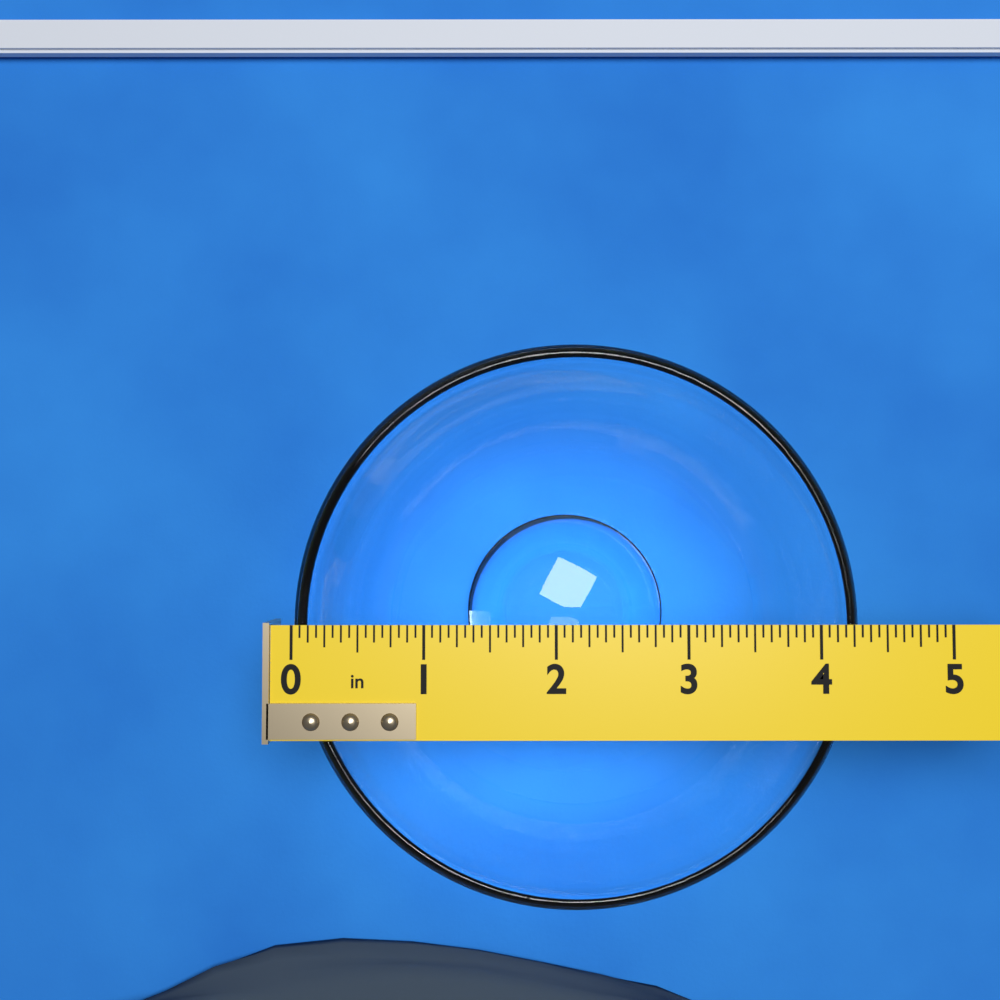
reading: 4.3125 in
